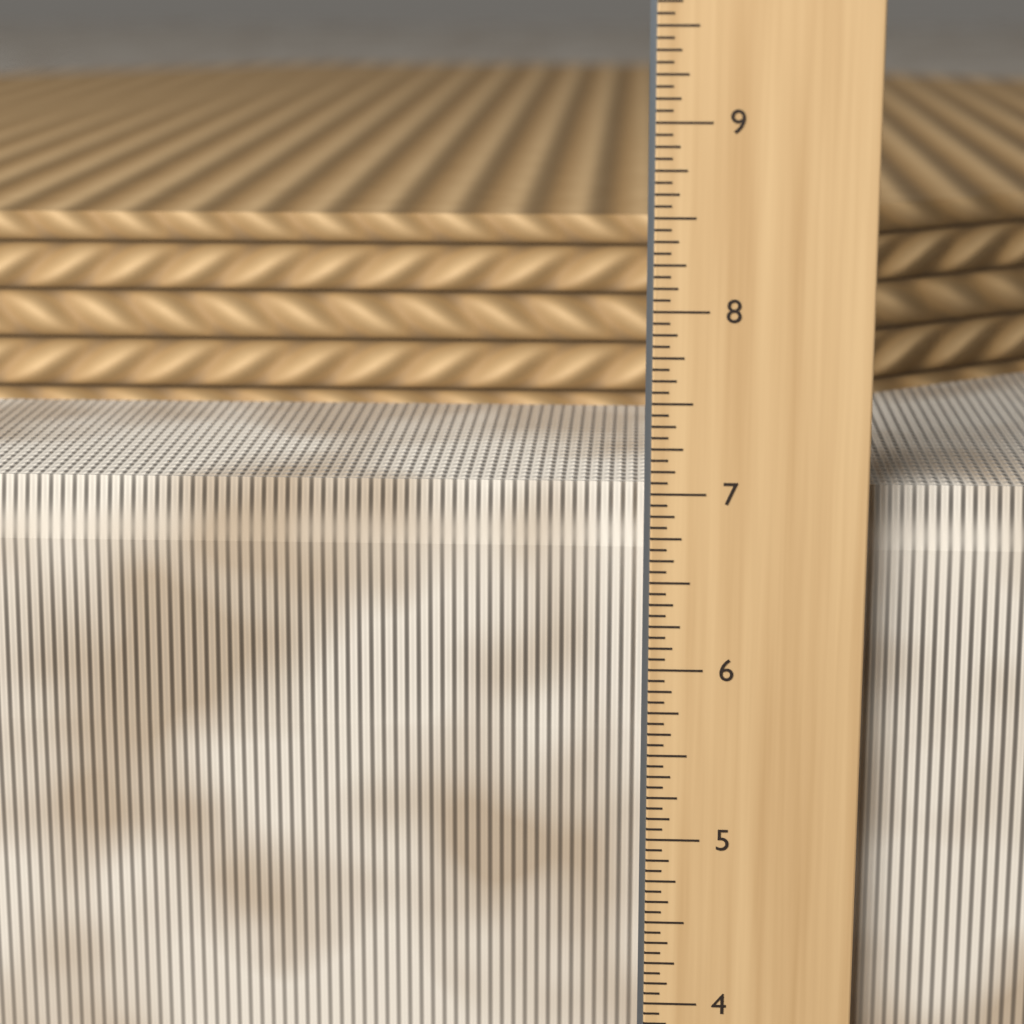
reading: 7.0000 in
